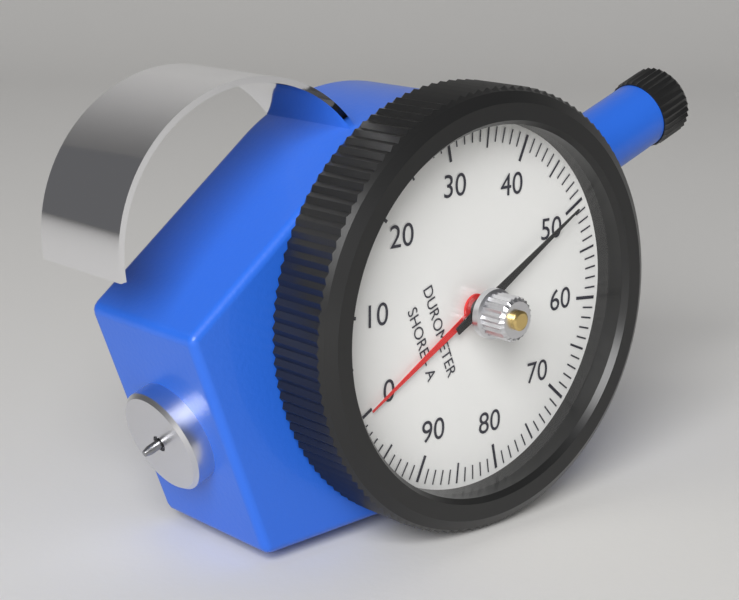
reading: 50 Shore A
